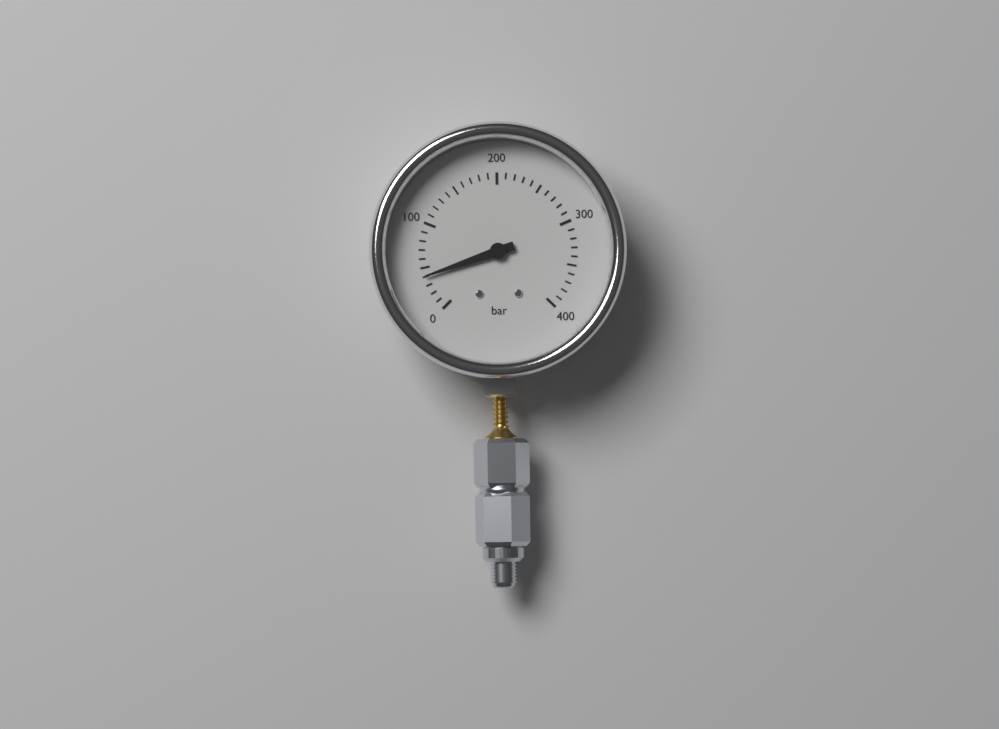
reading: 40 bar
